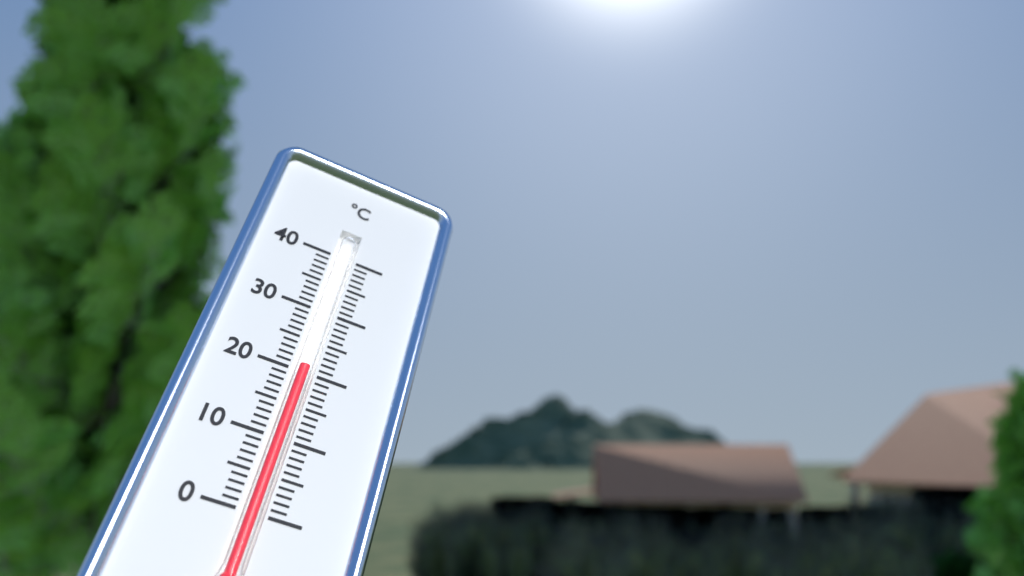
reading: 21 °C
